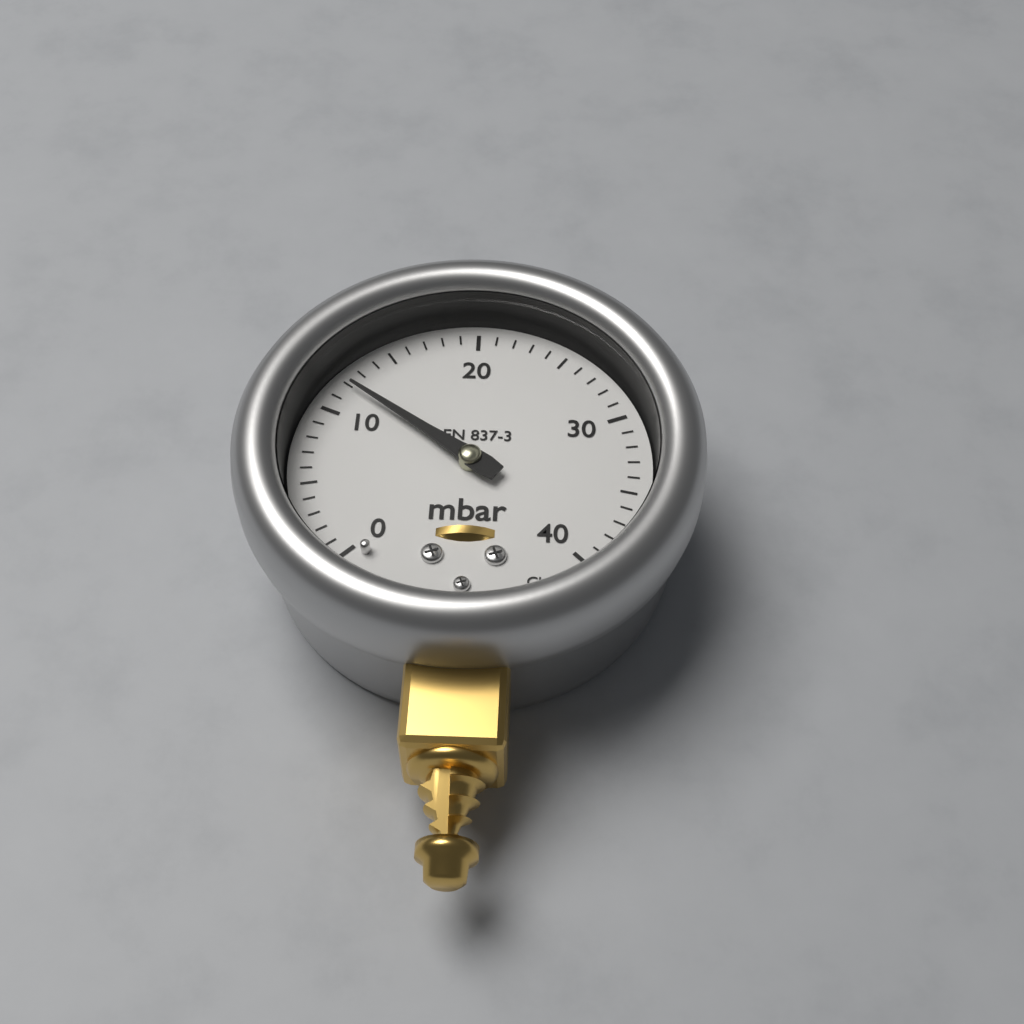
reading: 12 mbar
